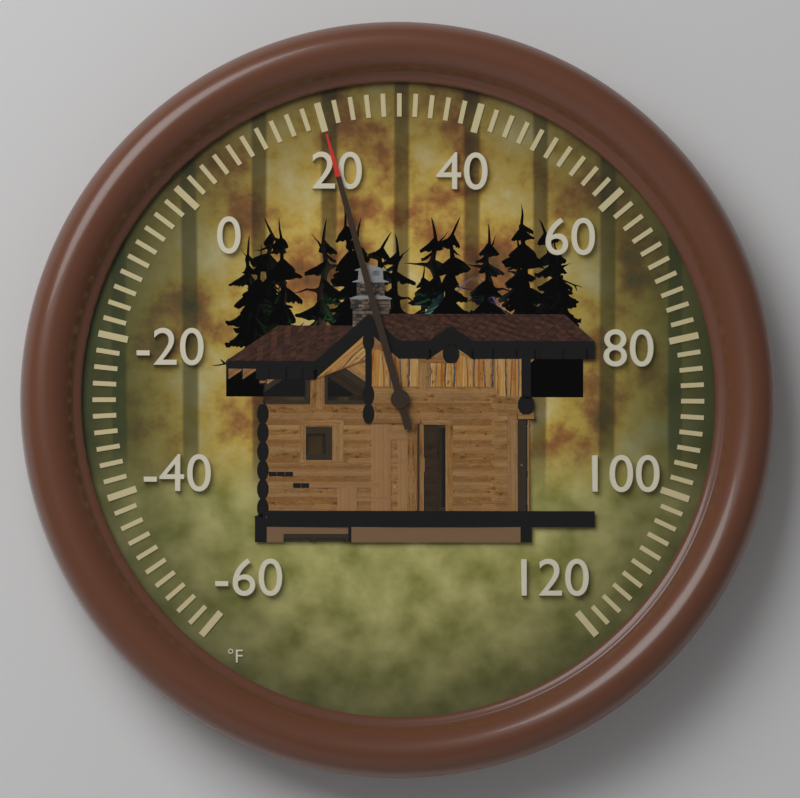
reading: 20 °F
